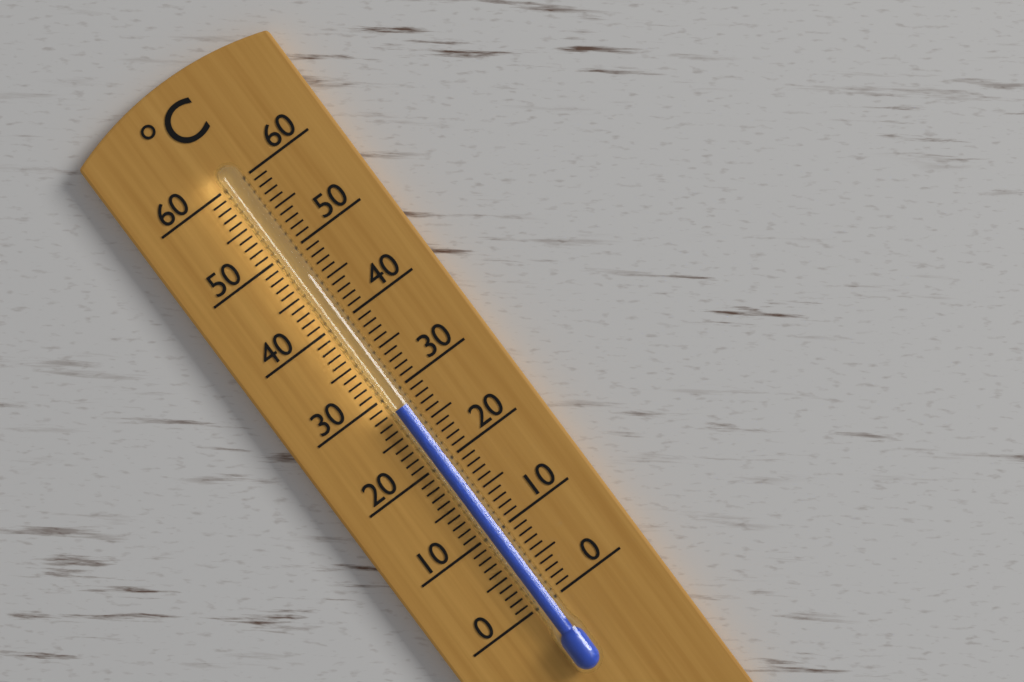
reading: 28 °C
